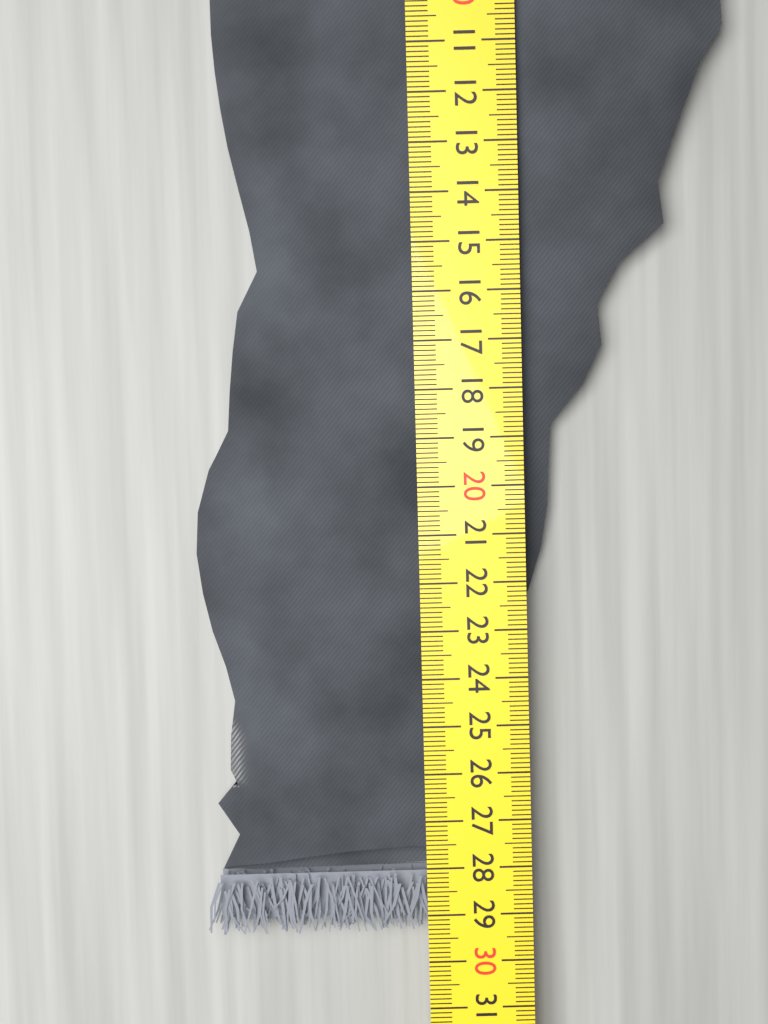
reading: 29.4 cm
